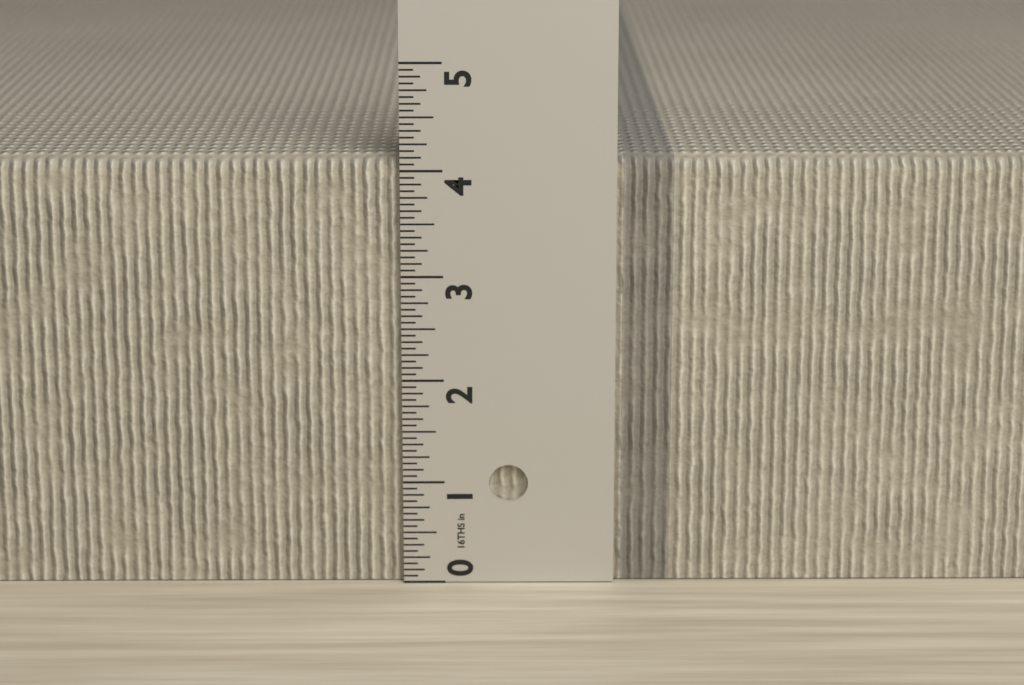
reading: 4.1250 in
